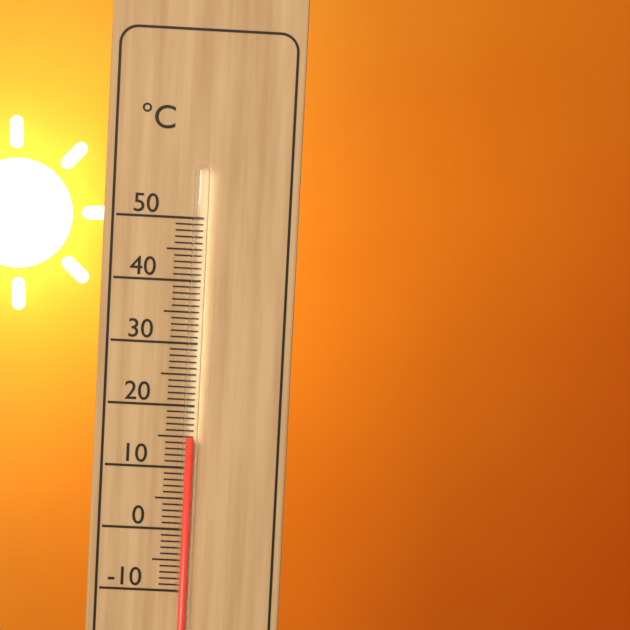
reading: 15 °C
